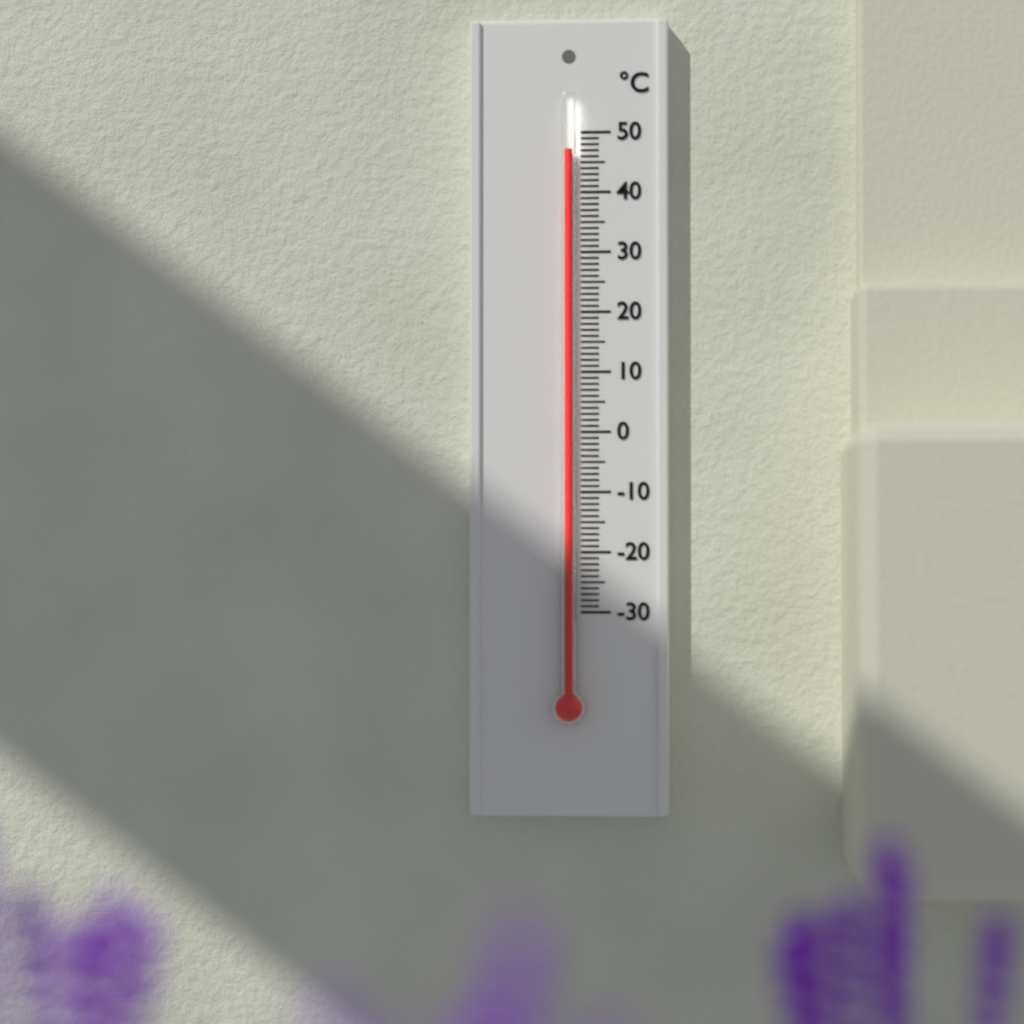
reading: 47 °C
